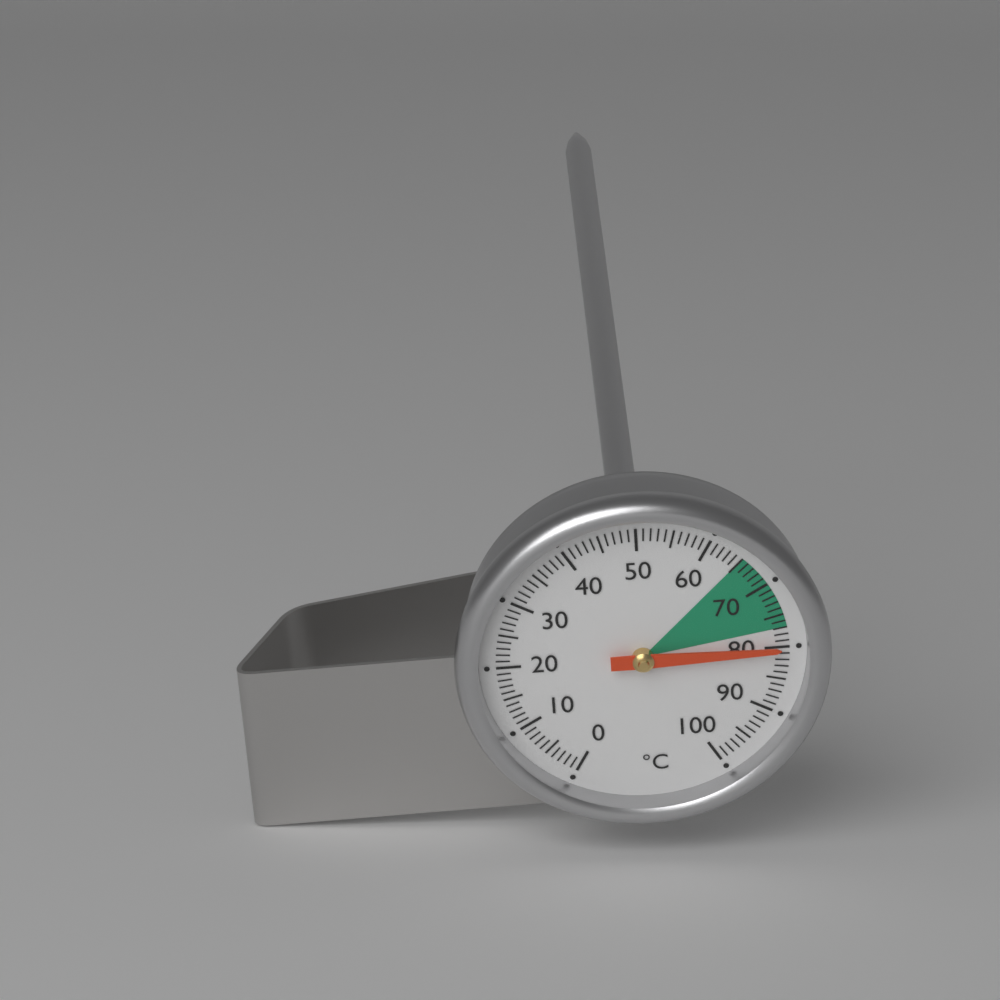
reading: 80 °C
